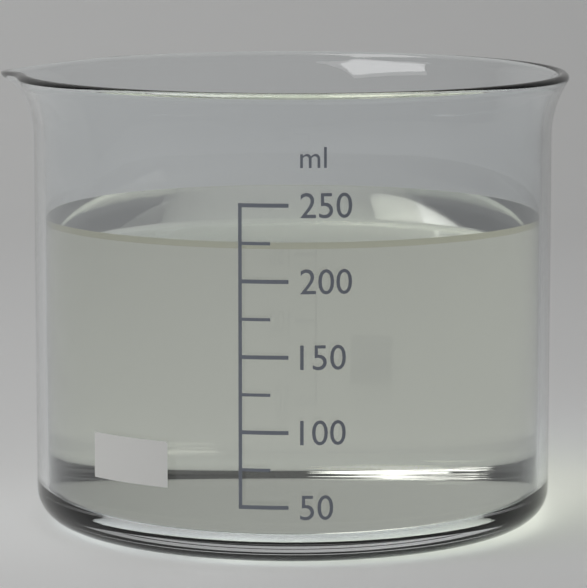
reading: 225 ml
